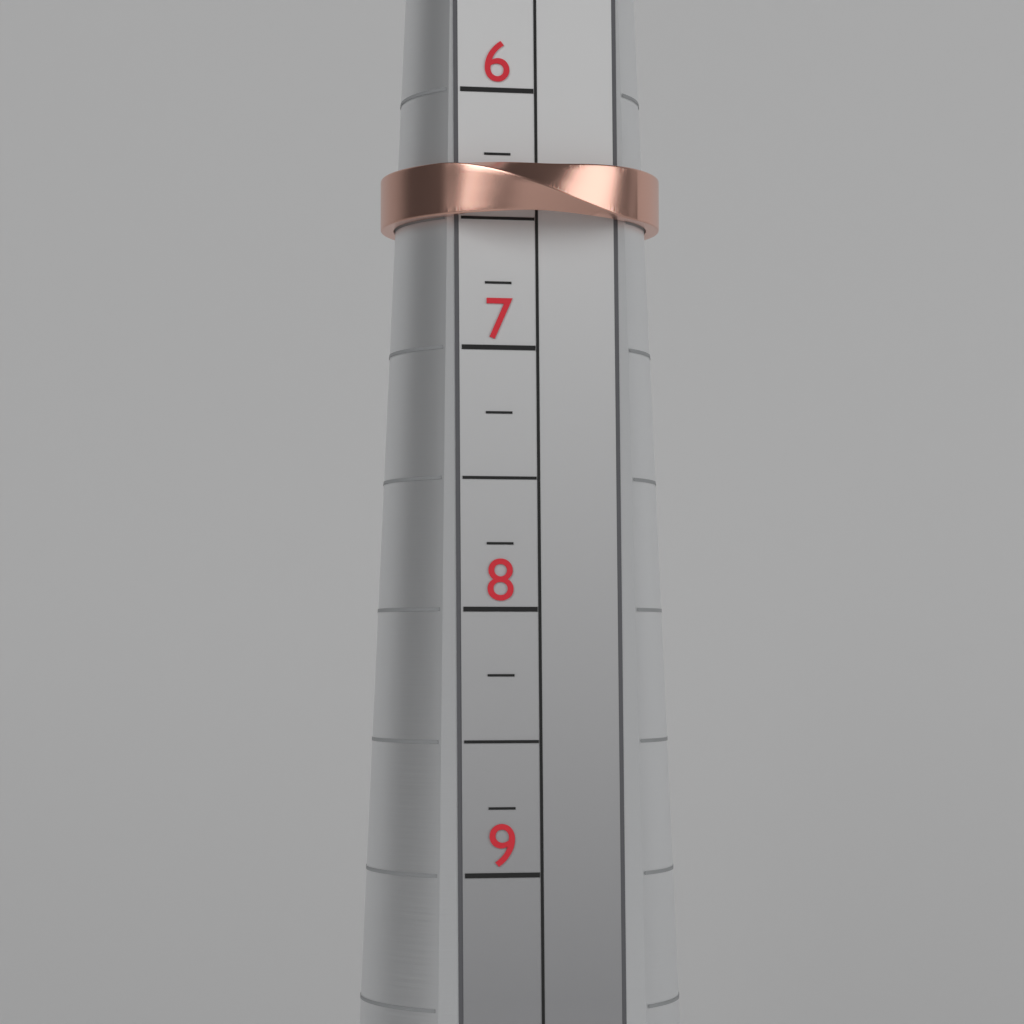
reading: 6.50 (no unit)
